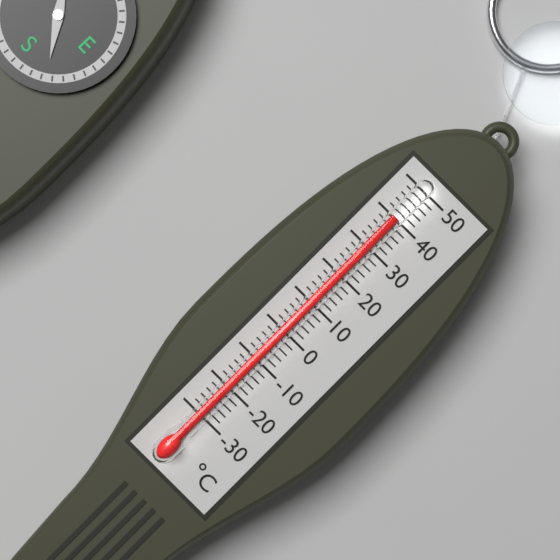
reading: 40 °C
